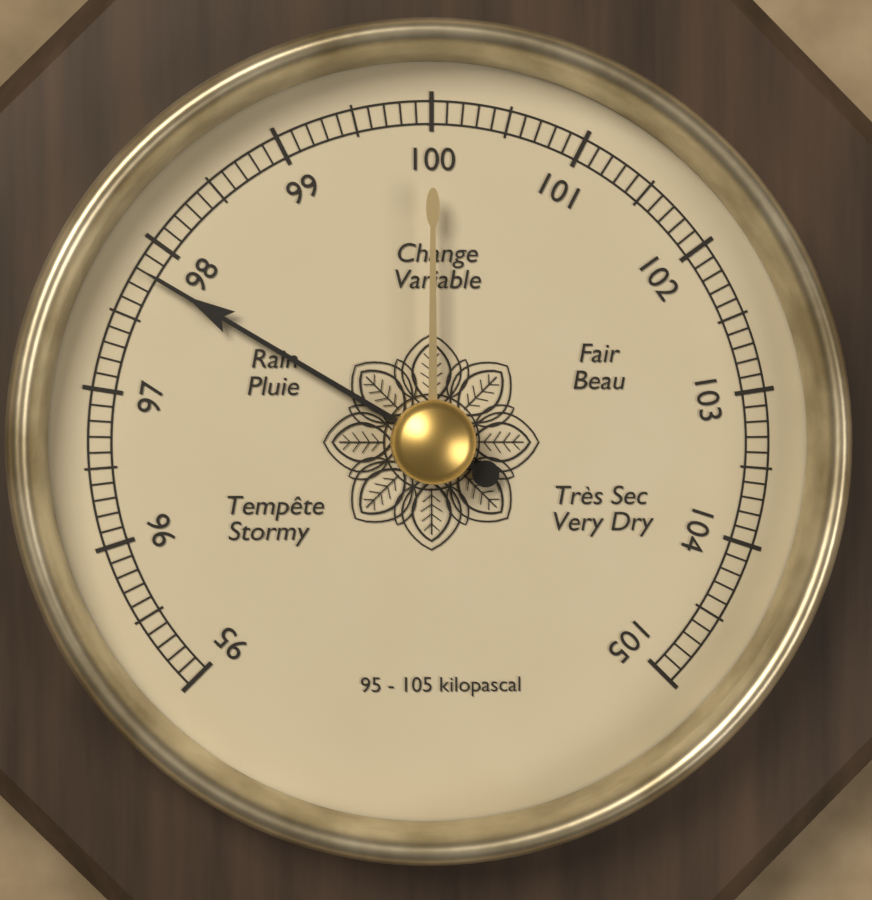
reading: 97.8 kPa
